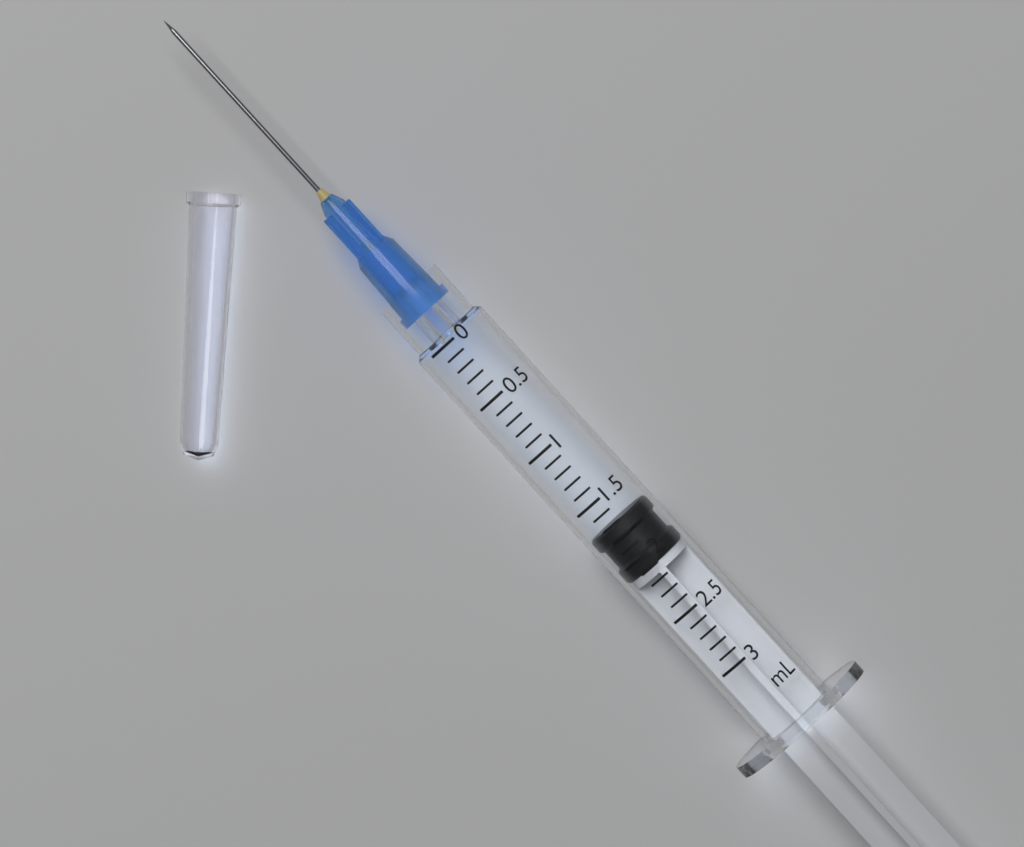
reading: 1.7 mL
